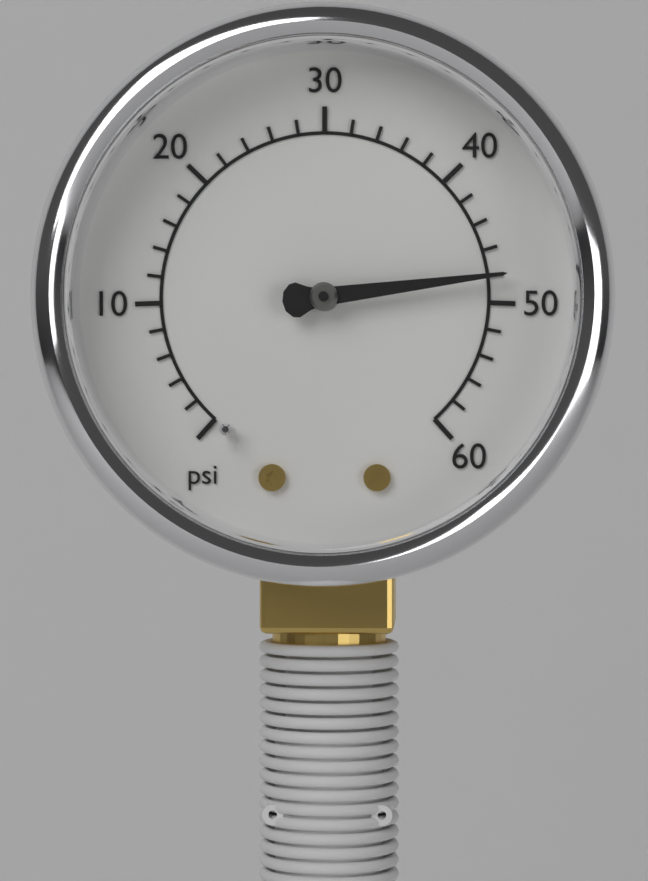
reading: 48 psi
